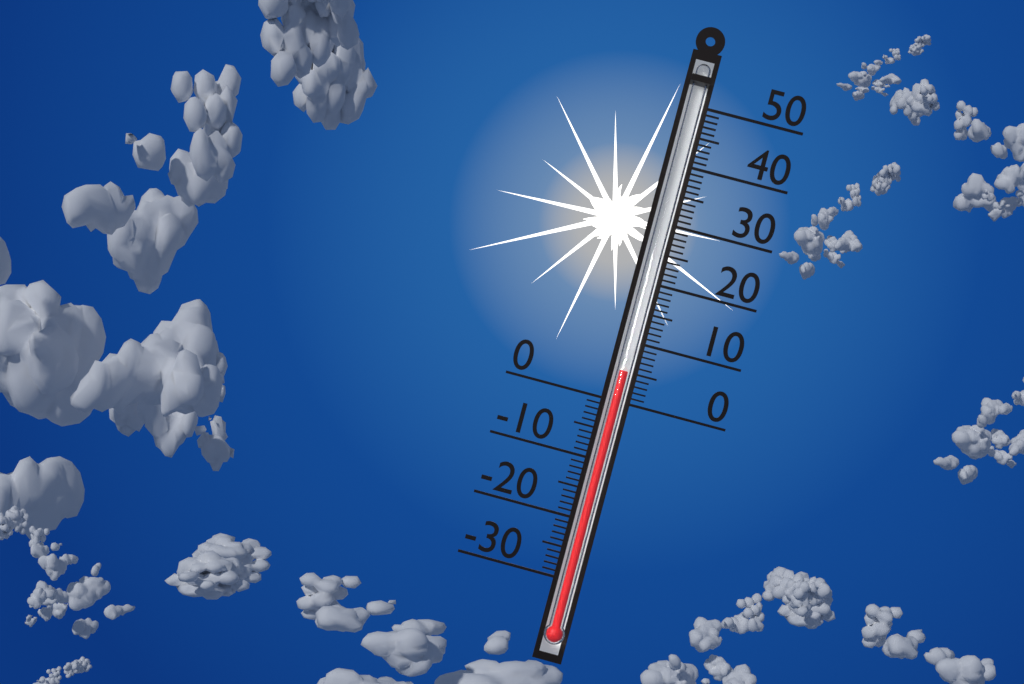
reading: 5 (no unit)
